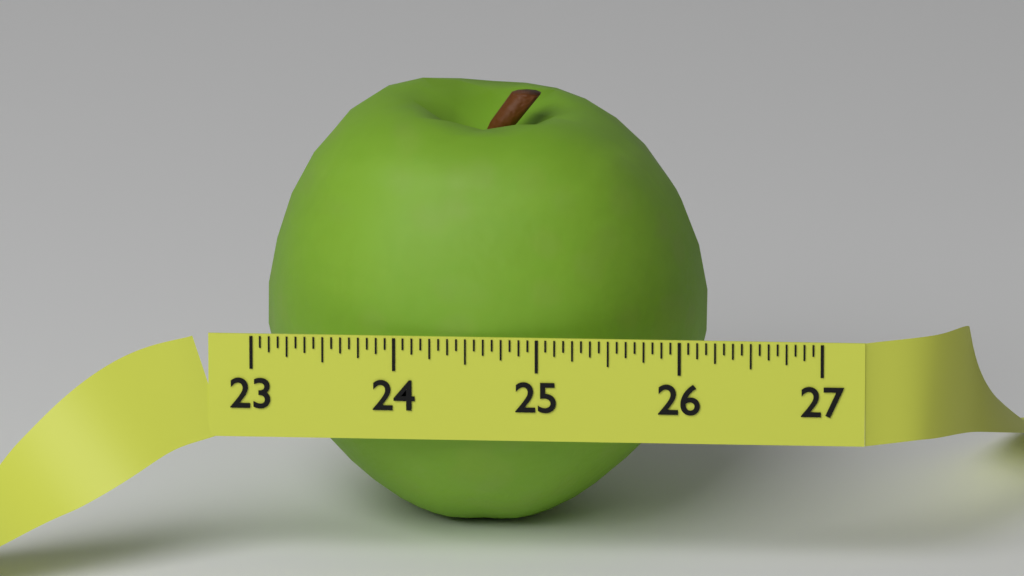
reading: 26.1250 (no unit)
